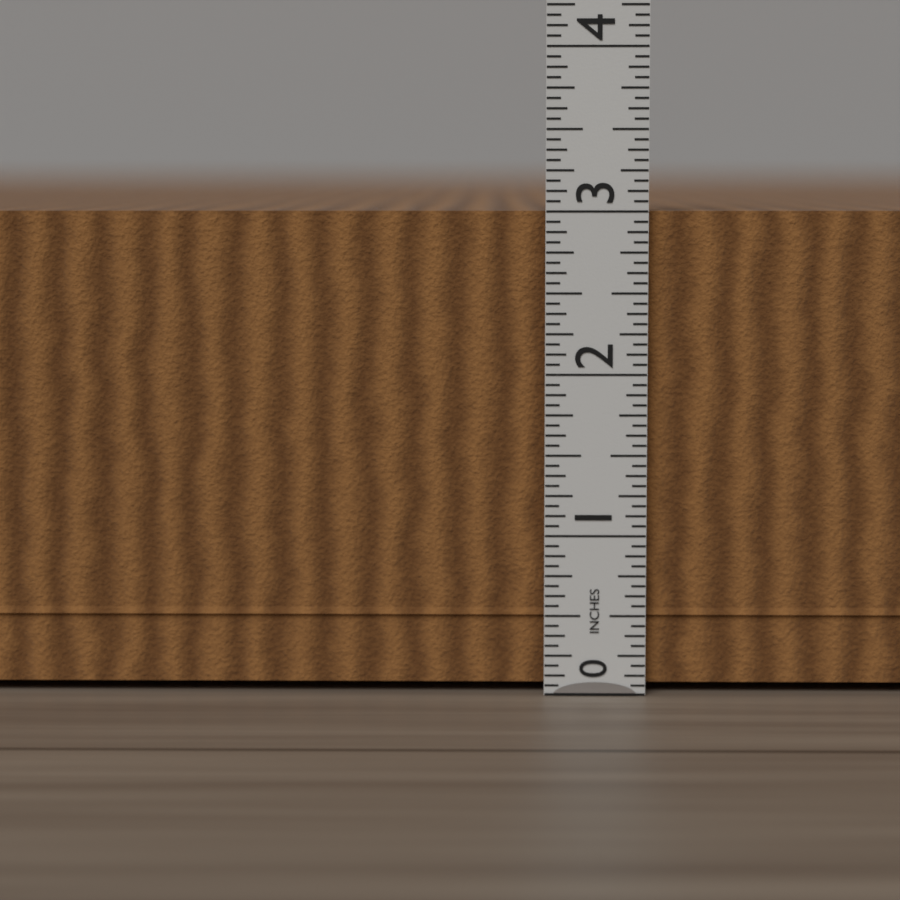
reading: 3.0625 in
